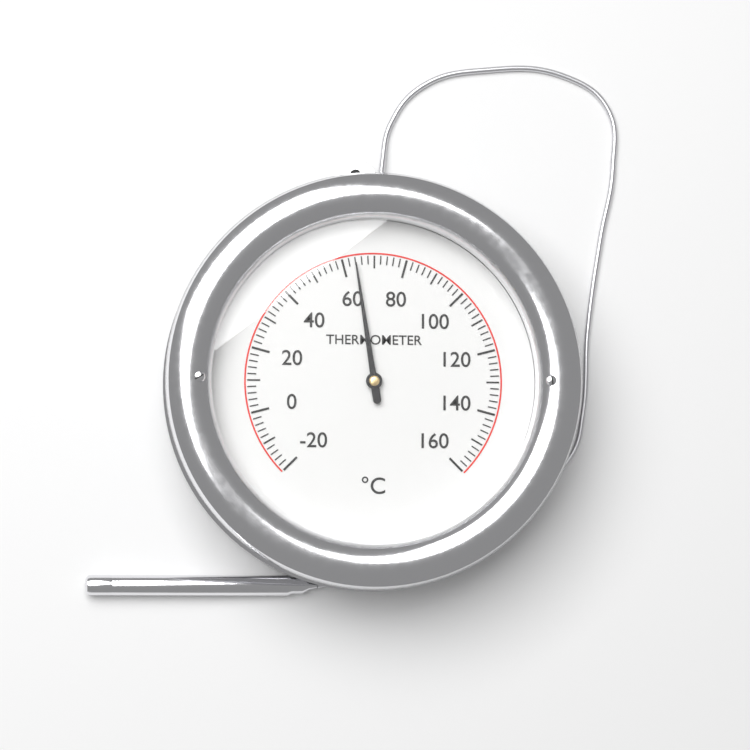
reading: 64 °C
